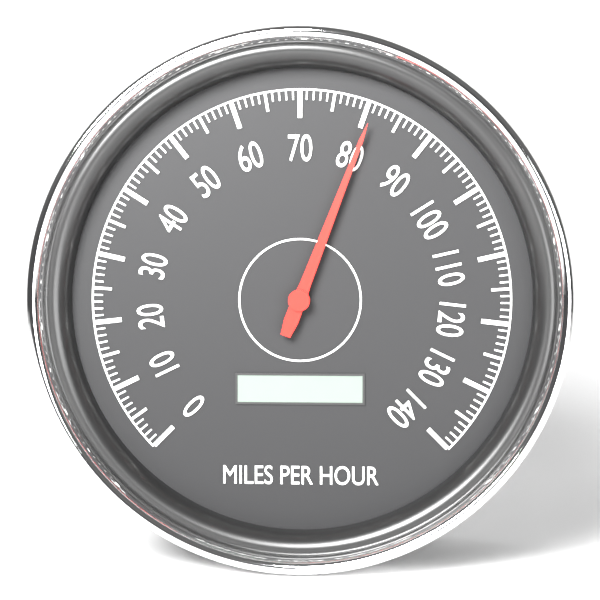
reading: 81 mph
